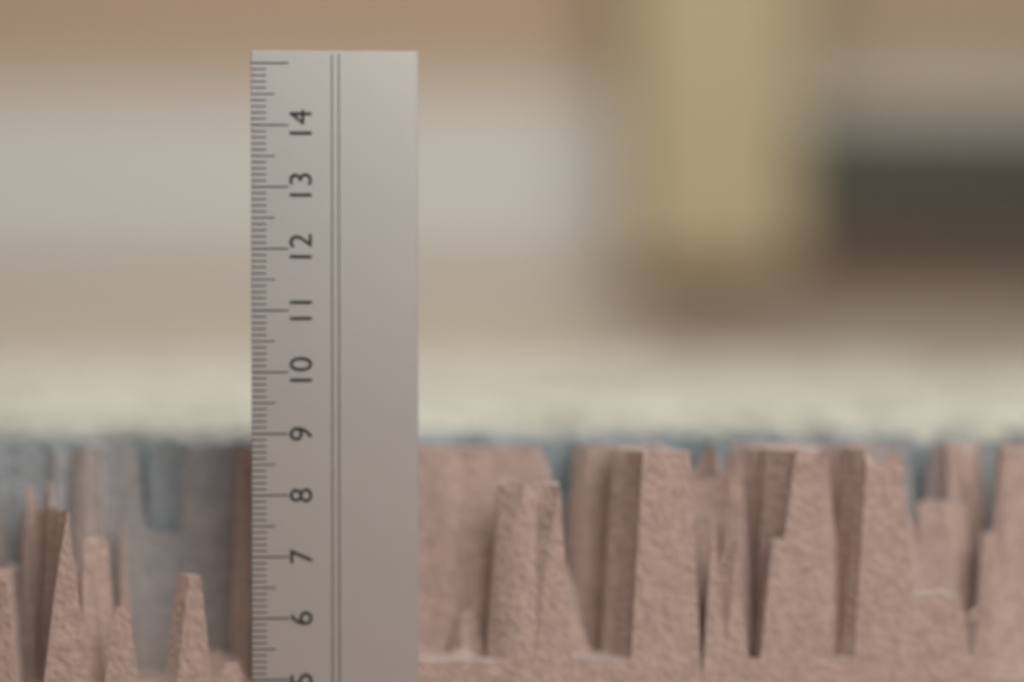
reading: 8.7 cm
